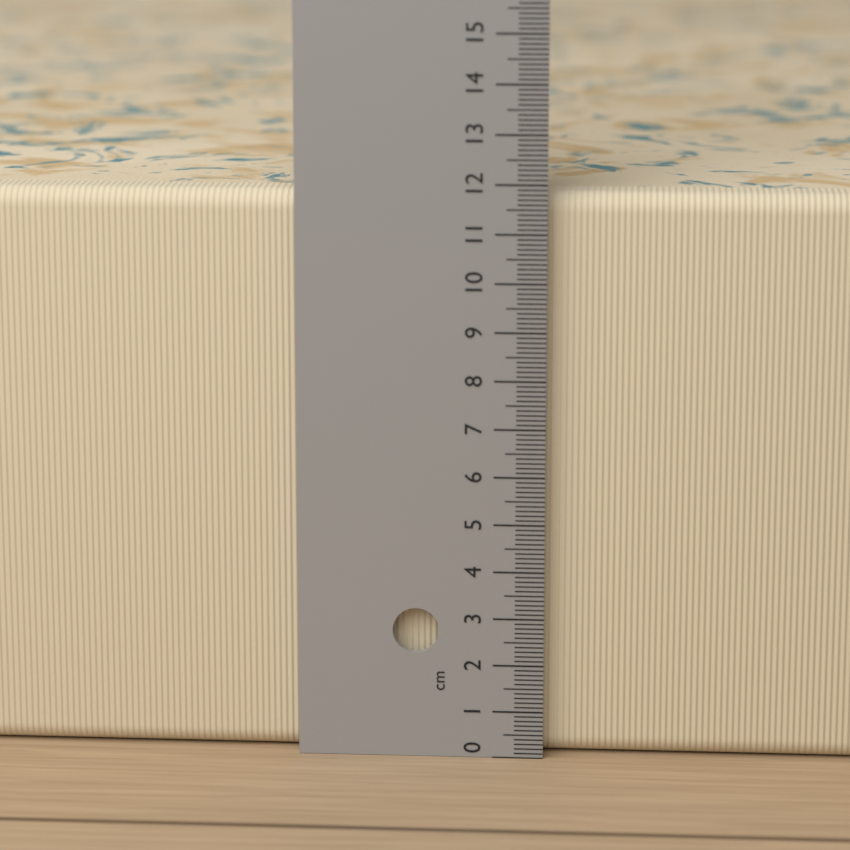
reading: 11.8 cm
